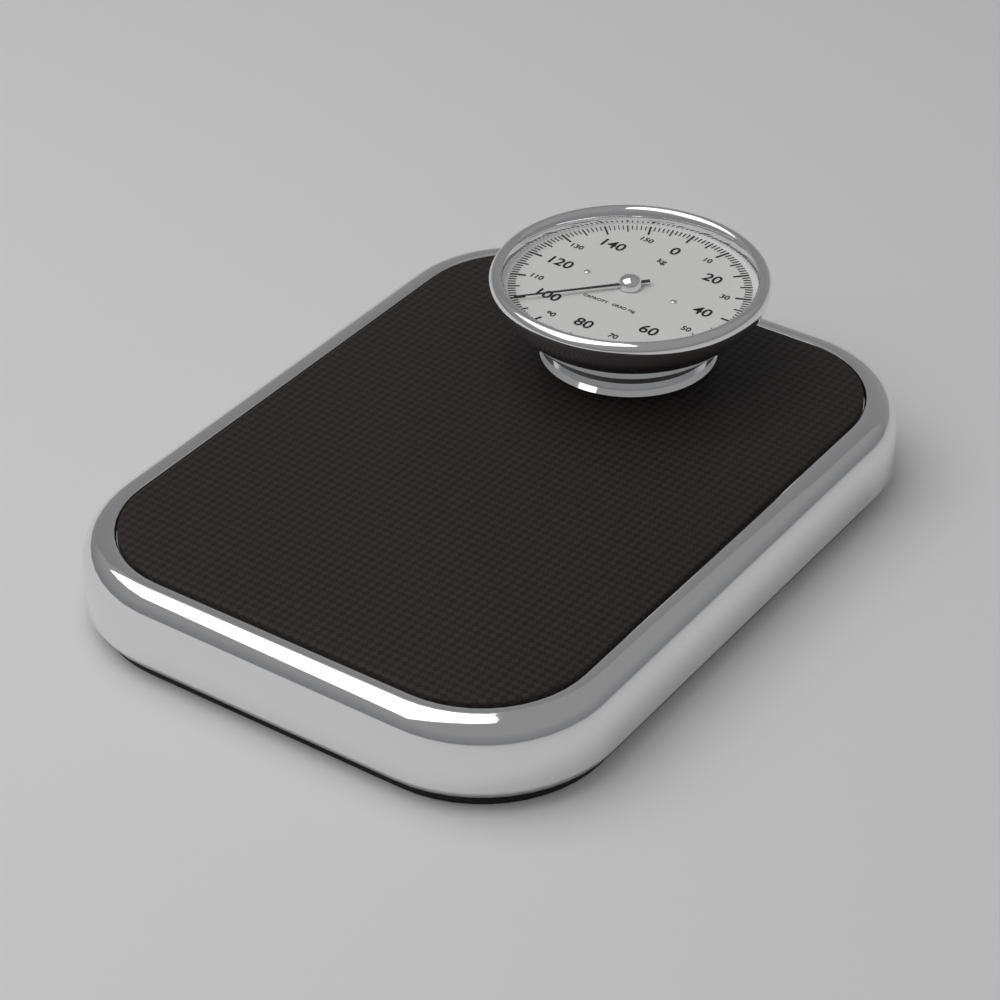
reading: 99 kg
